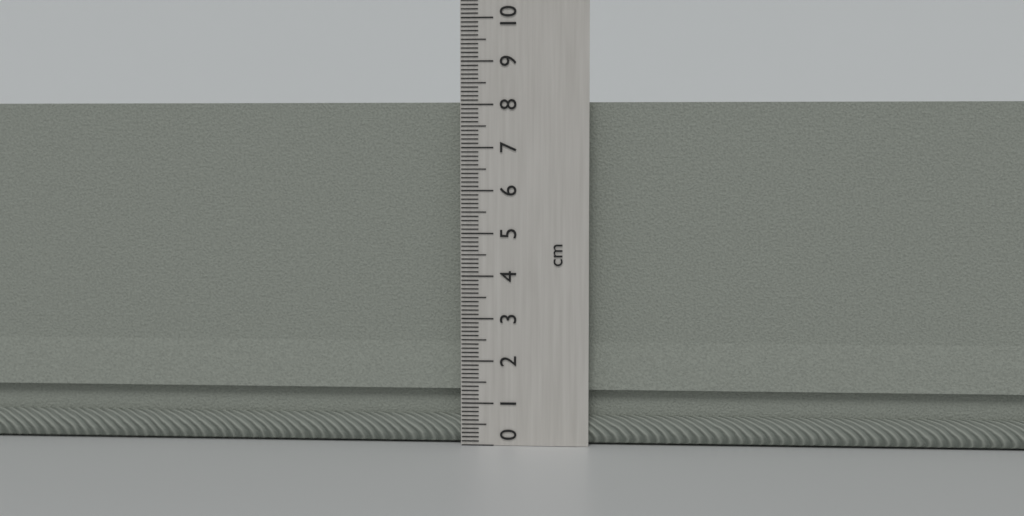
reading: 8.1 cm
